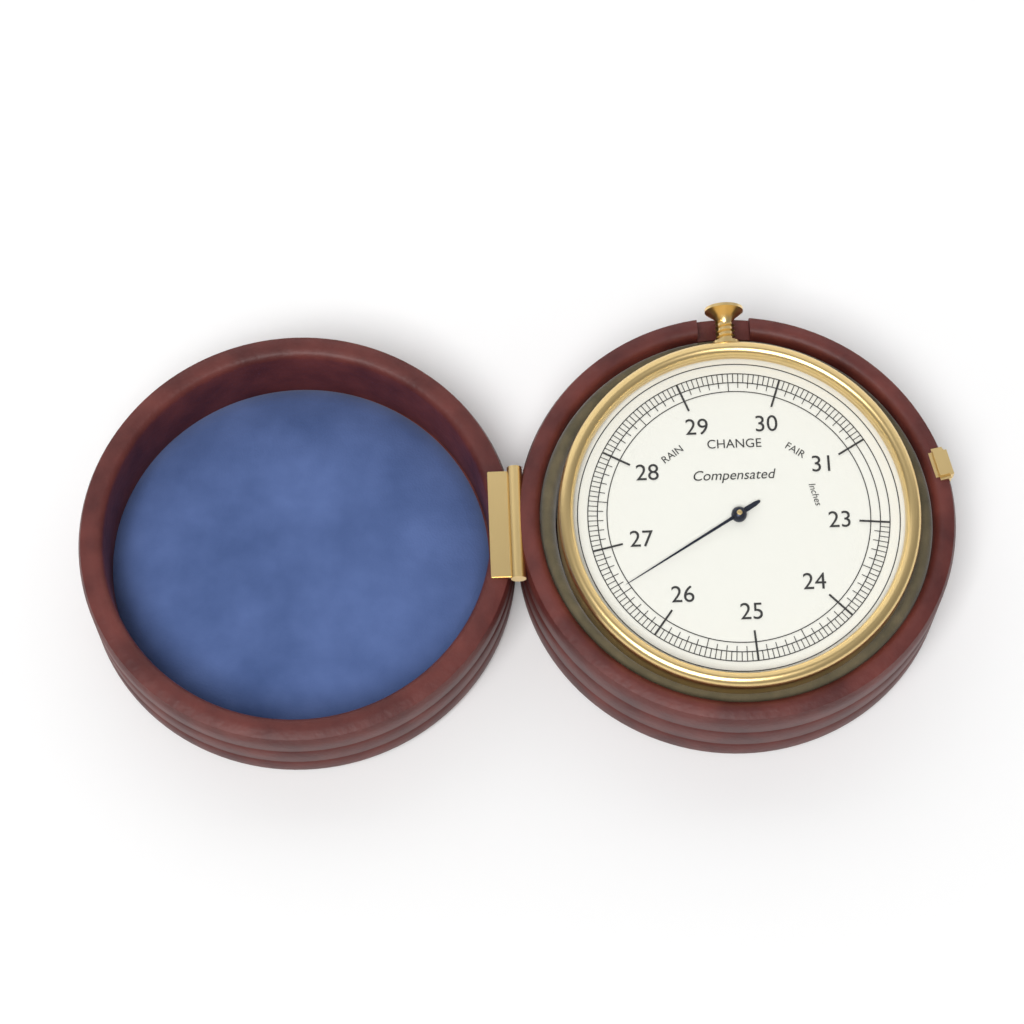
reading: 26.55 inches
